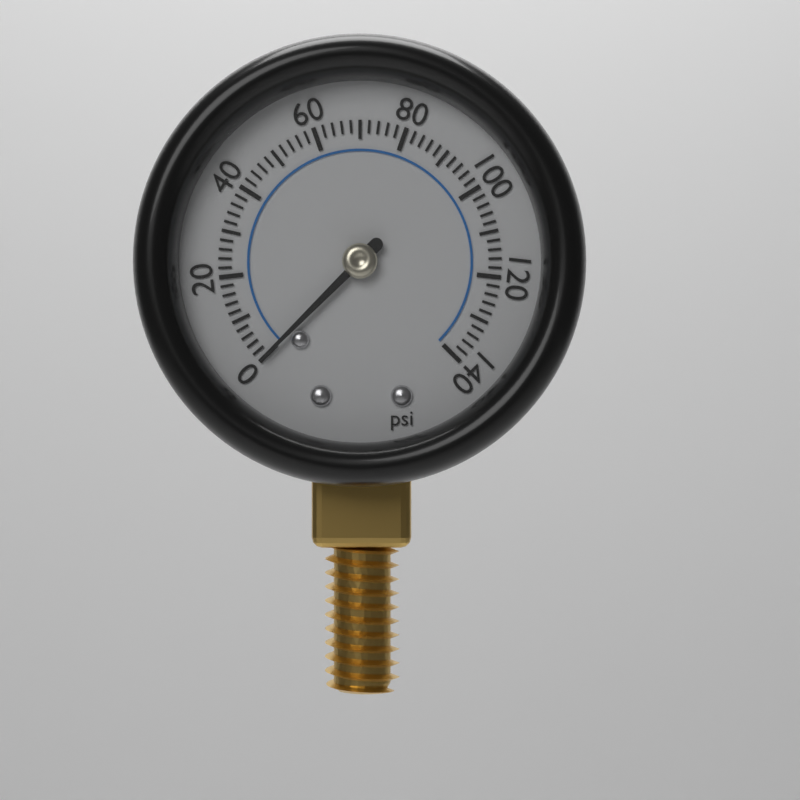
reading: 0 psi
